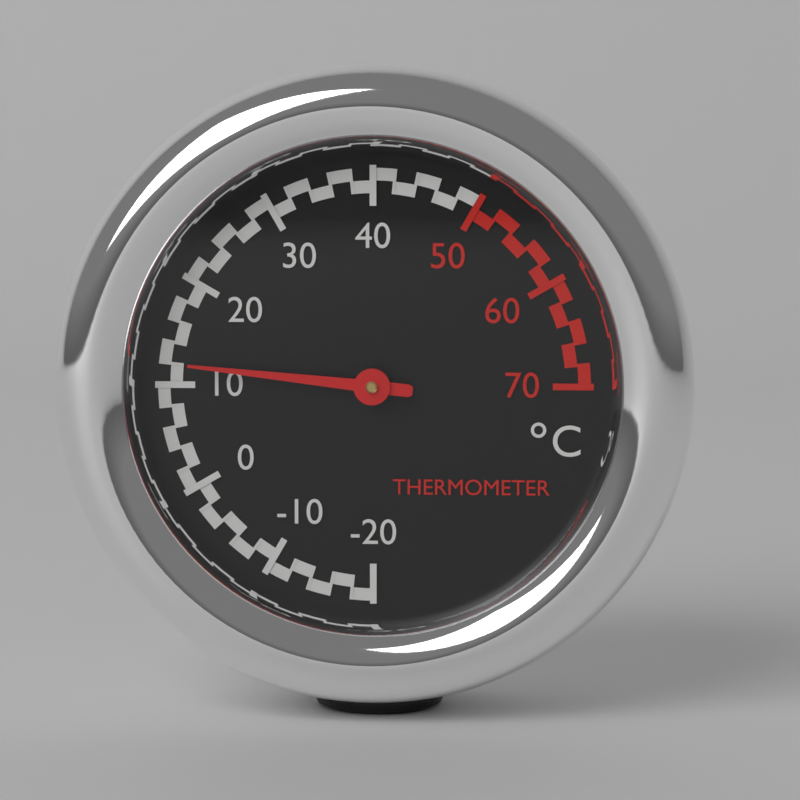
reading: 12 °C
